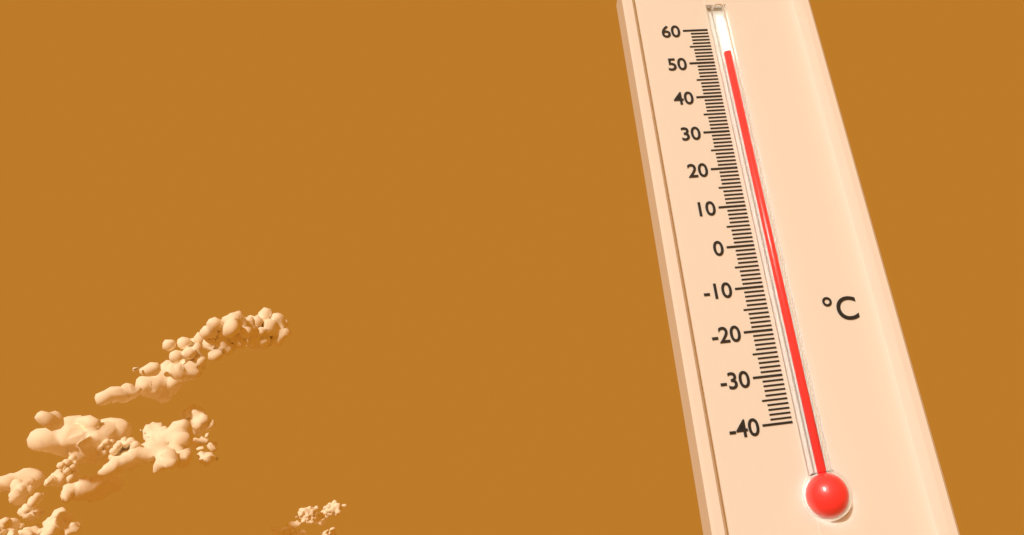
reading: 52 °C
